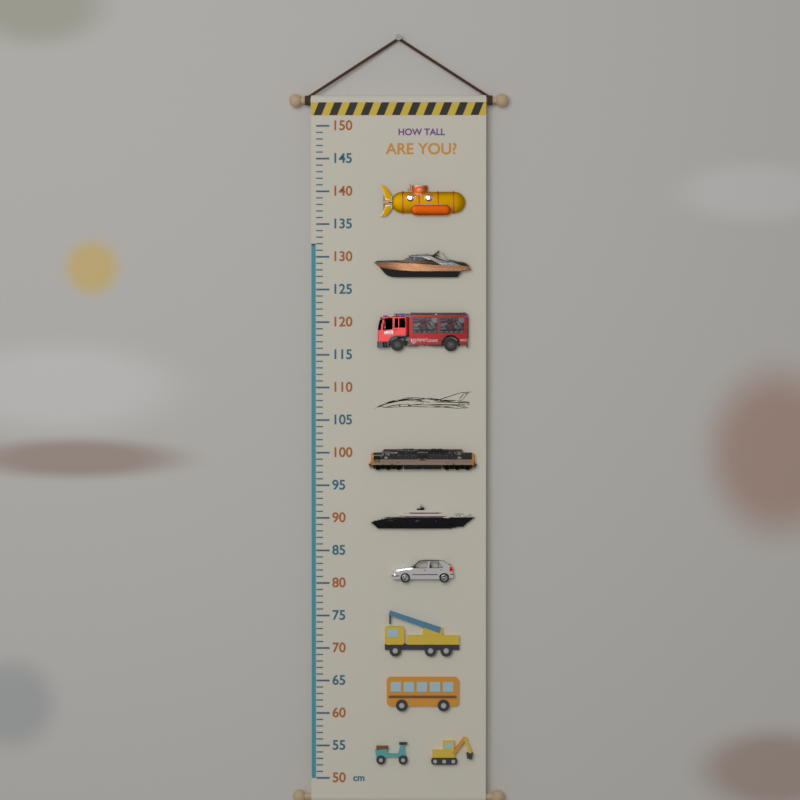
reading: 132 cm
